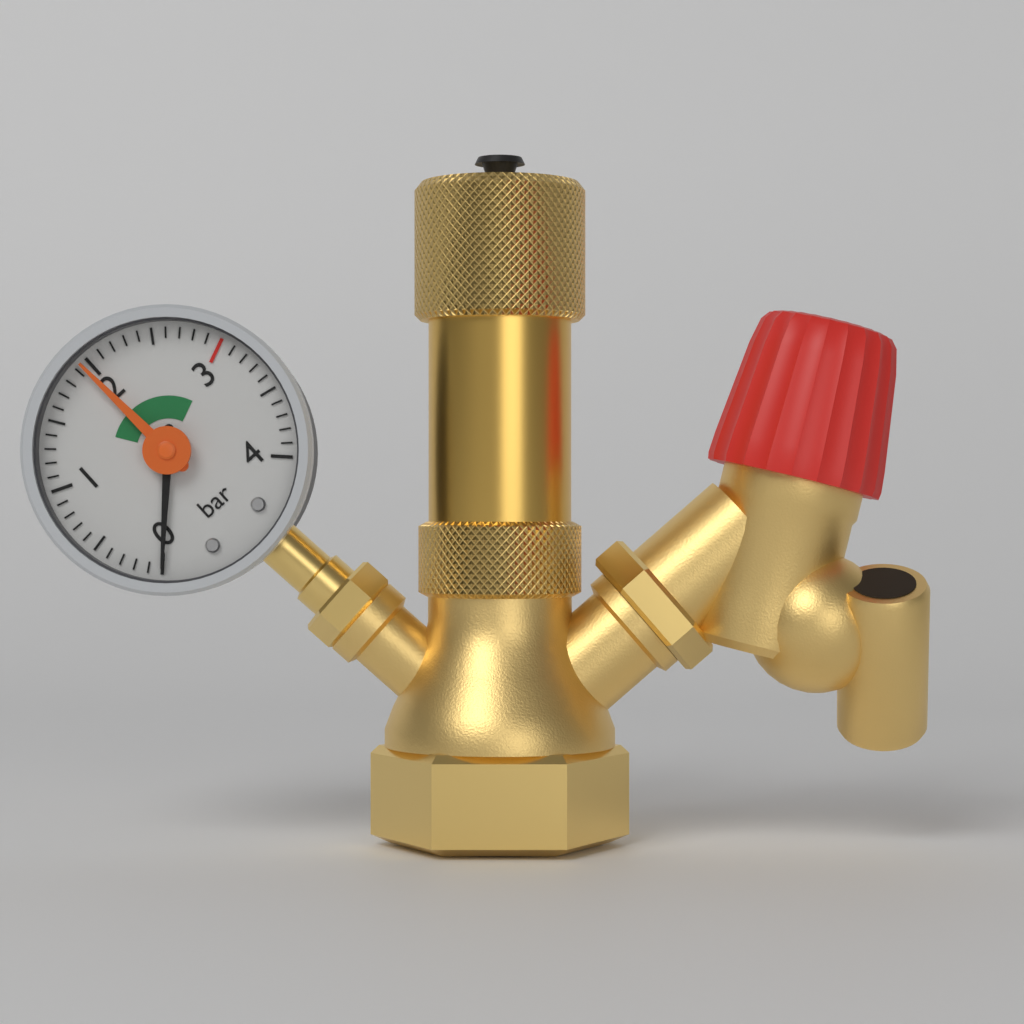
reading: 0.0 bar
